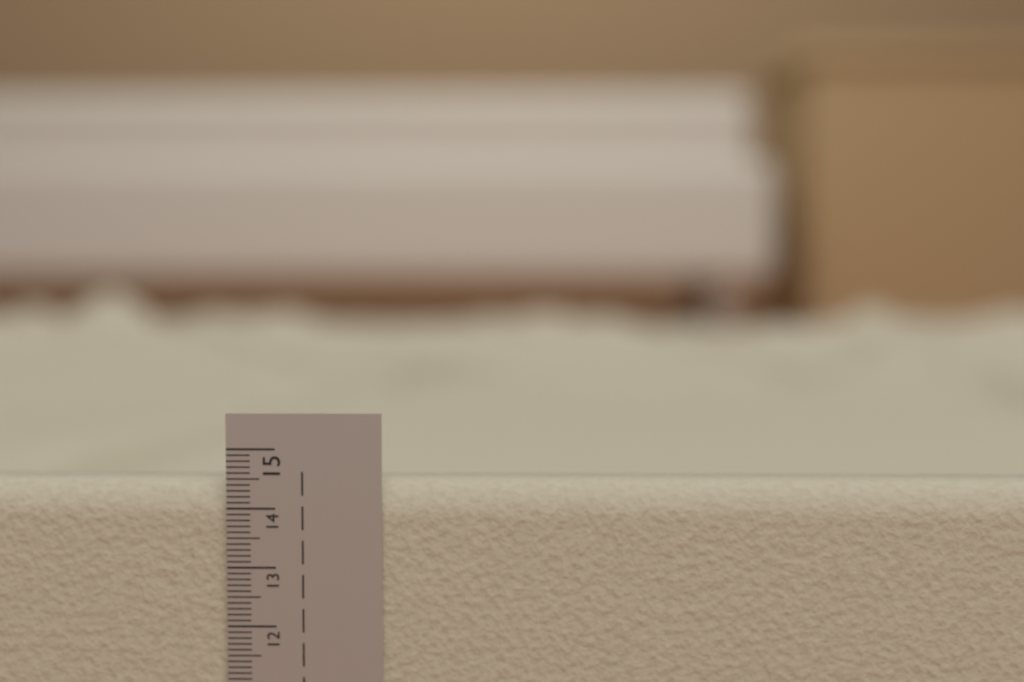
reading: 14.4 cm
